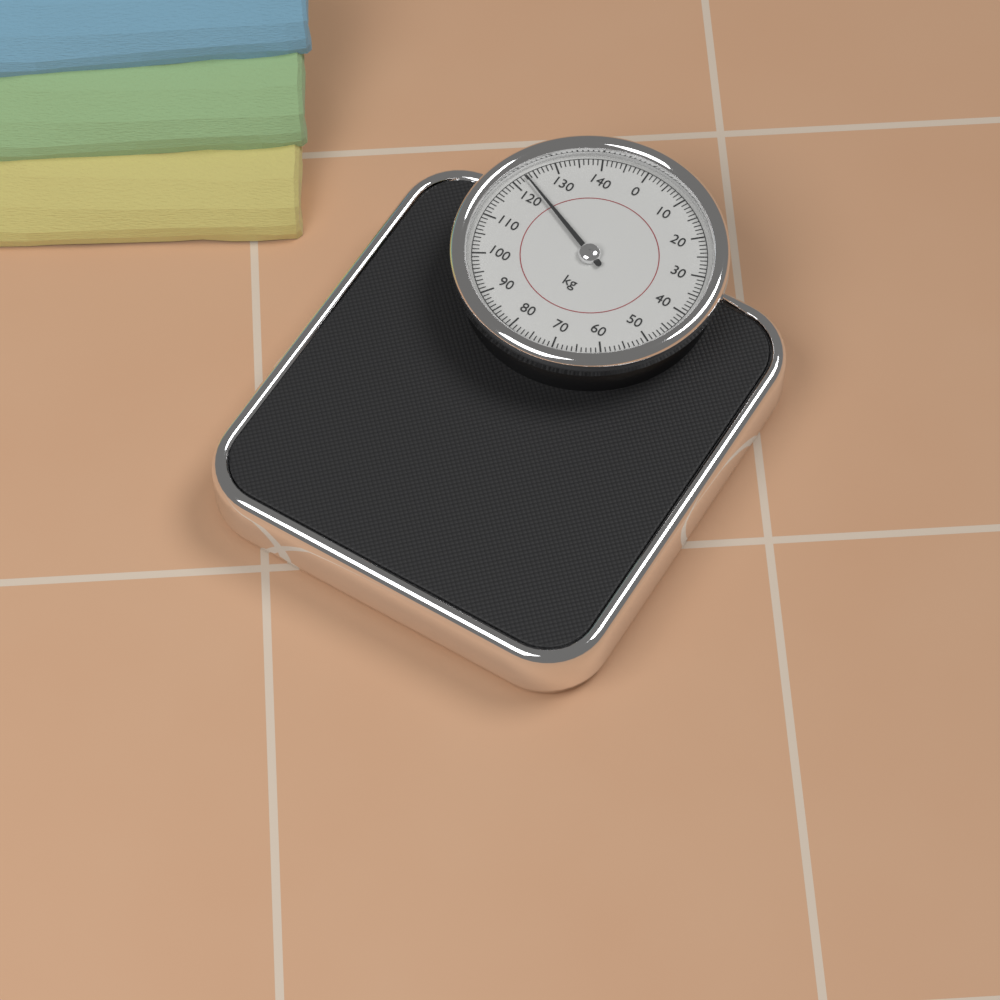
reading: 123 kg
